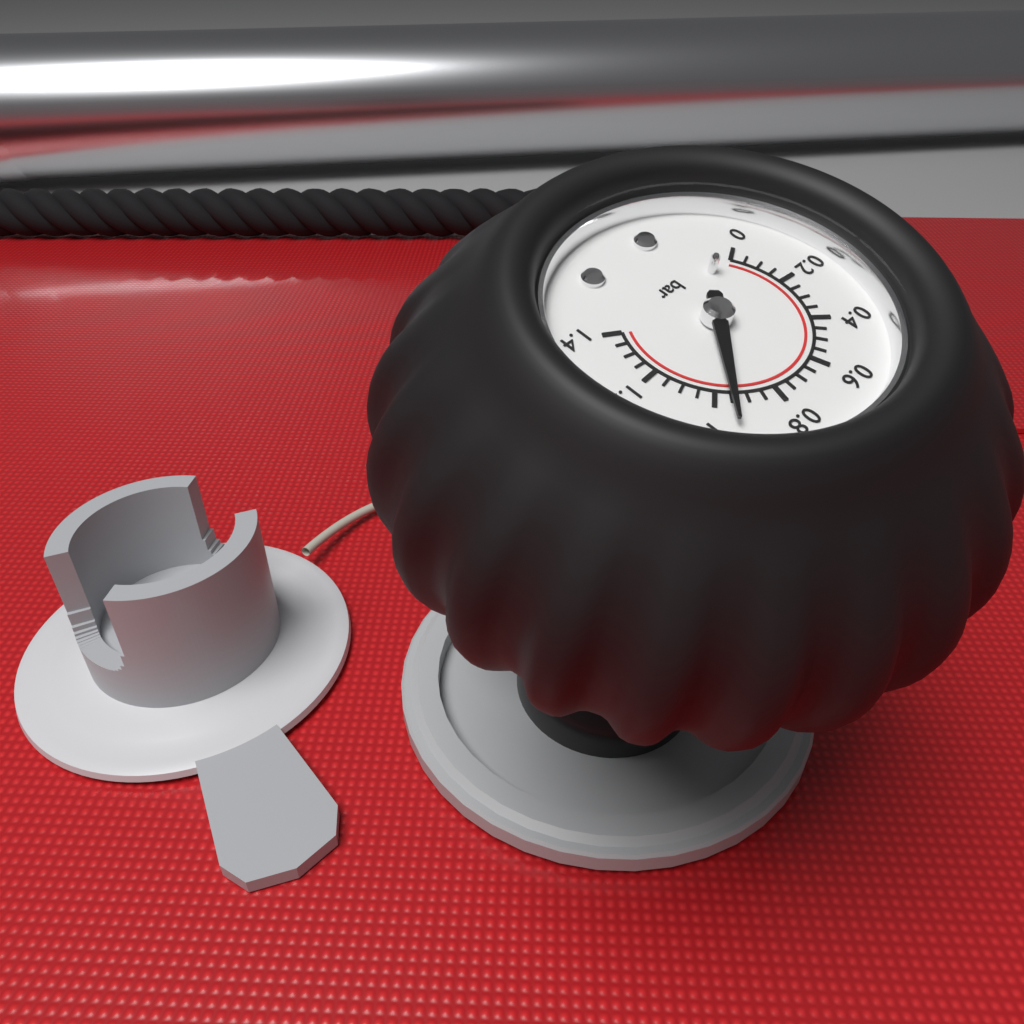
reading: 0.95 bar
